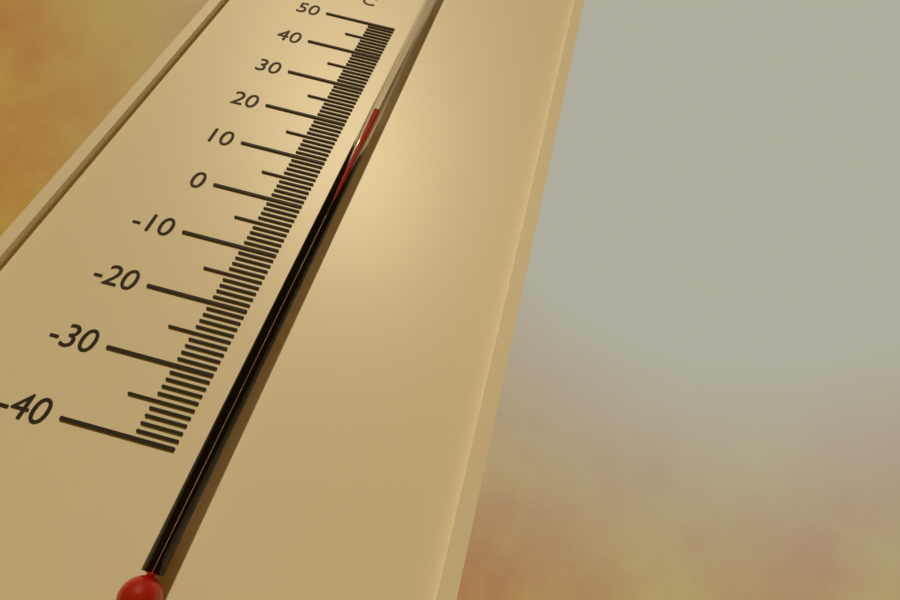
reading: 23 °C
